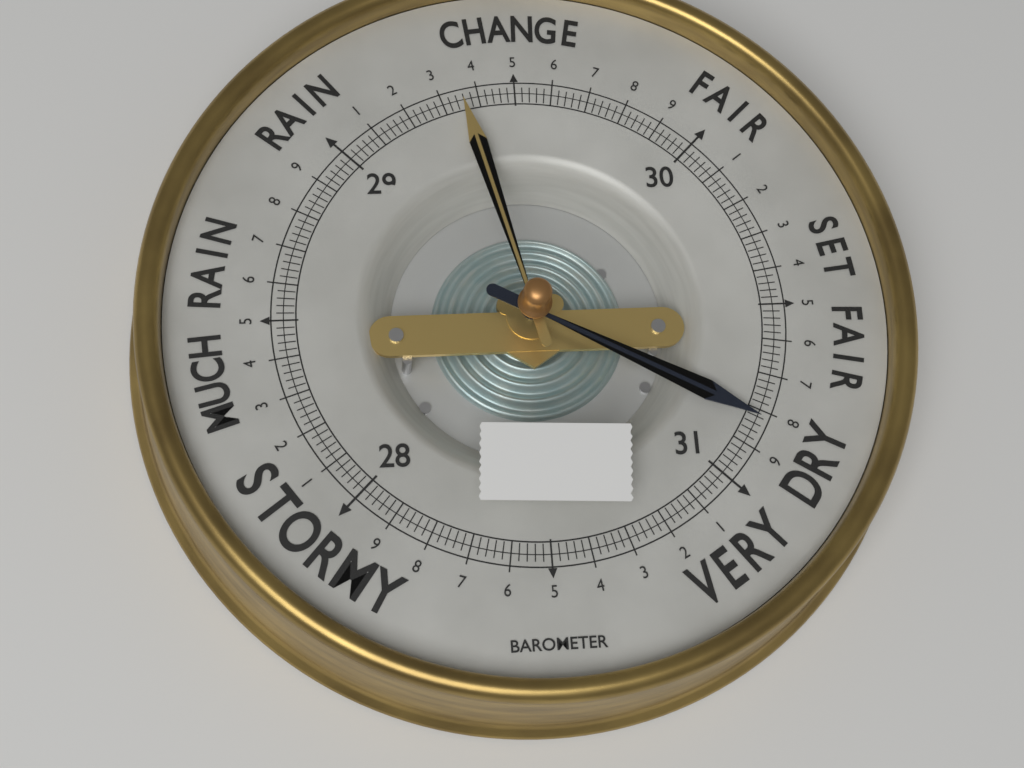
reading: 30.82 (no unit)
